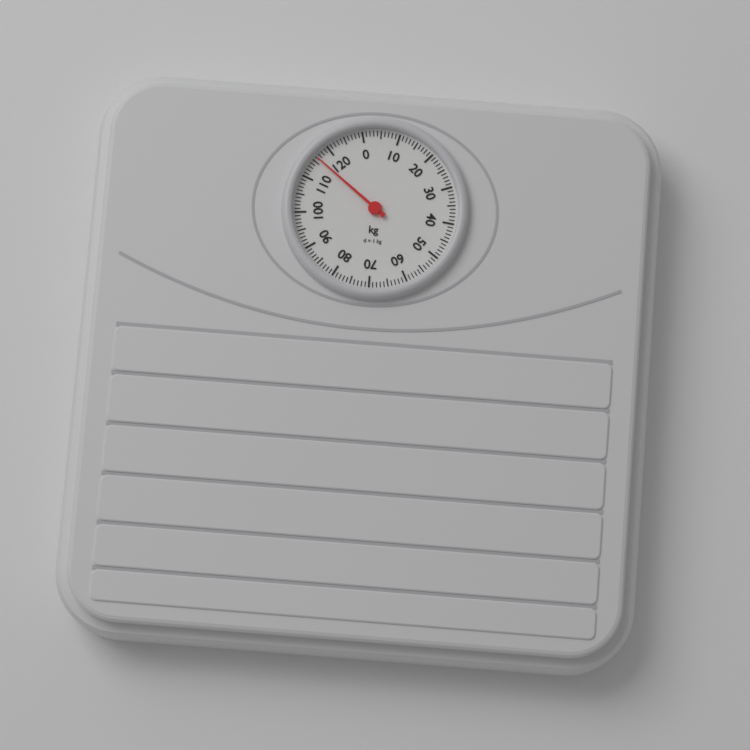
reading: 116 kg
